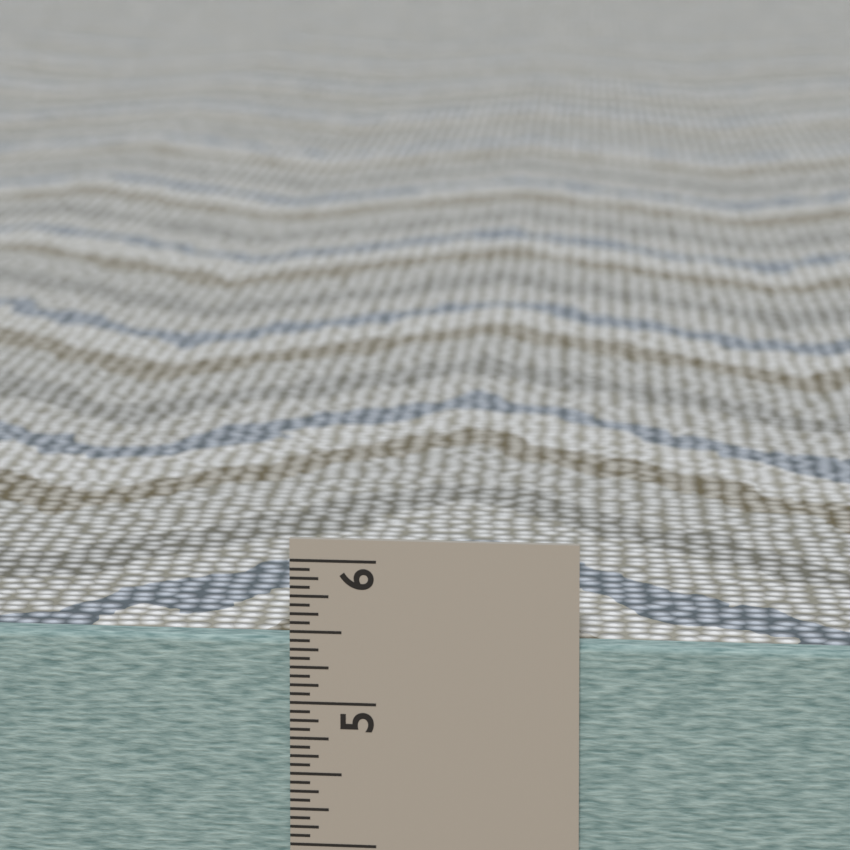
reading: 5.4375 in
